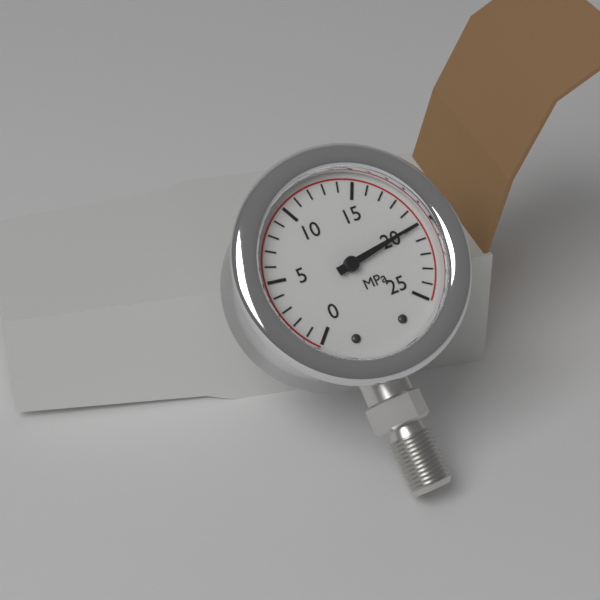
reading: 20 MPa
